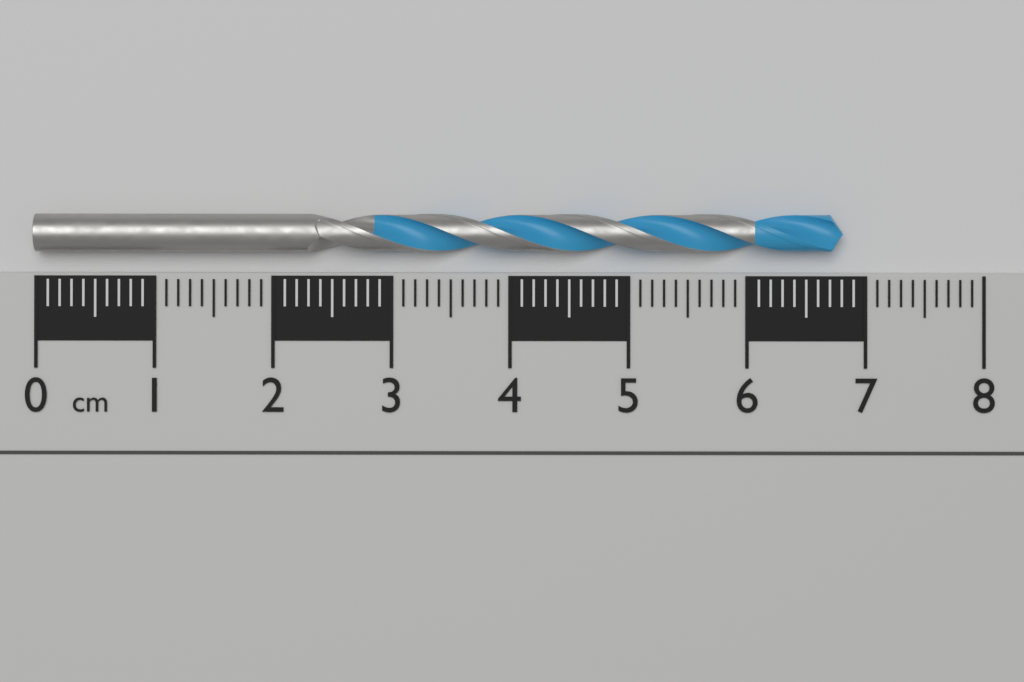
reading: 6.8 cm
